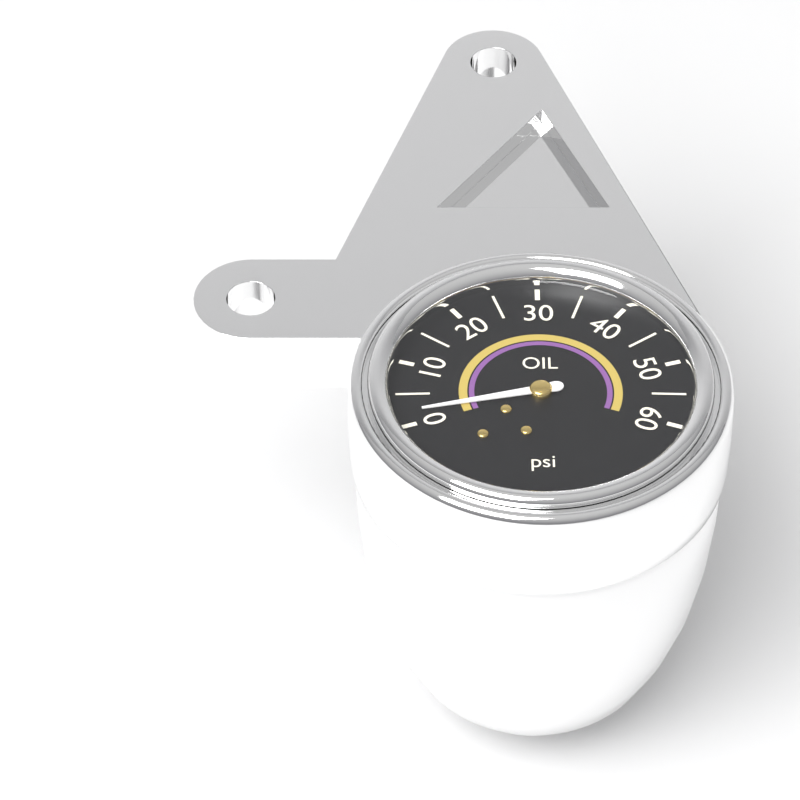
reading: 2 psi
